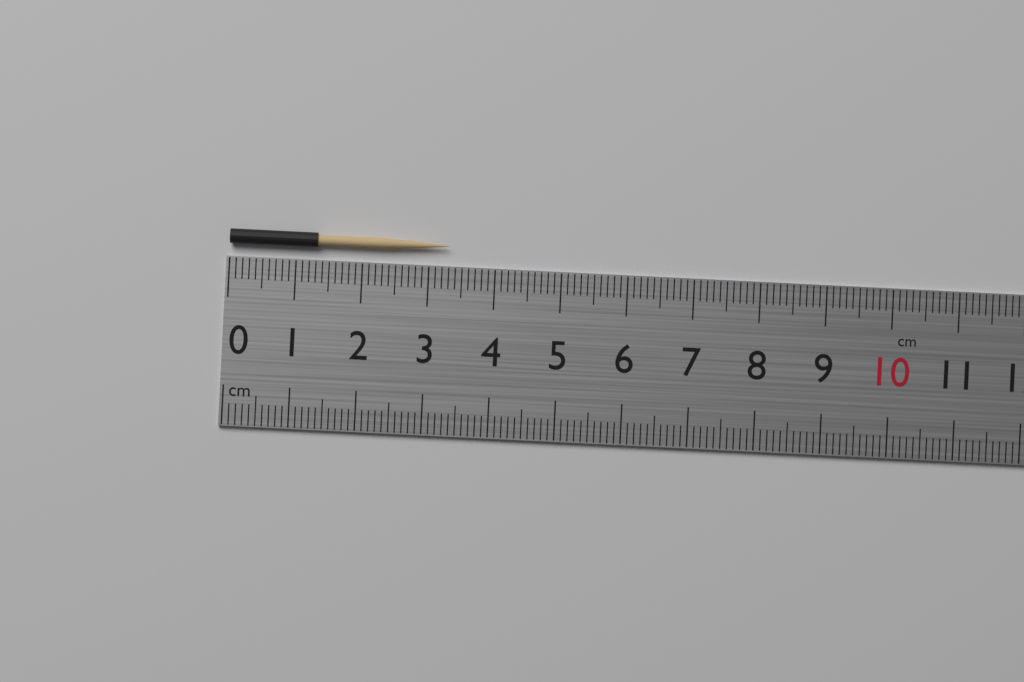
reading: 3.3 cm
